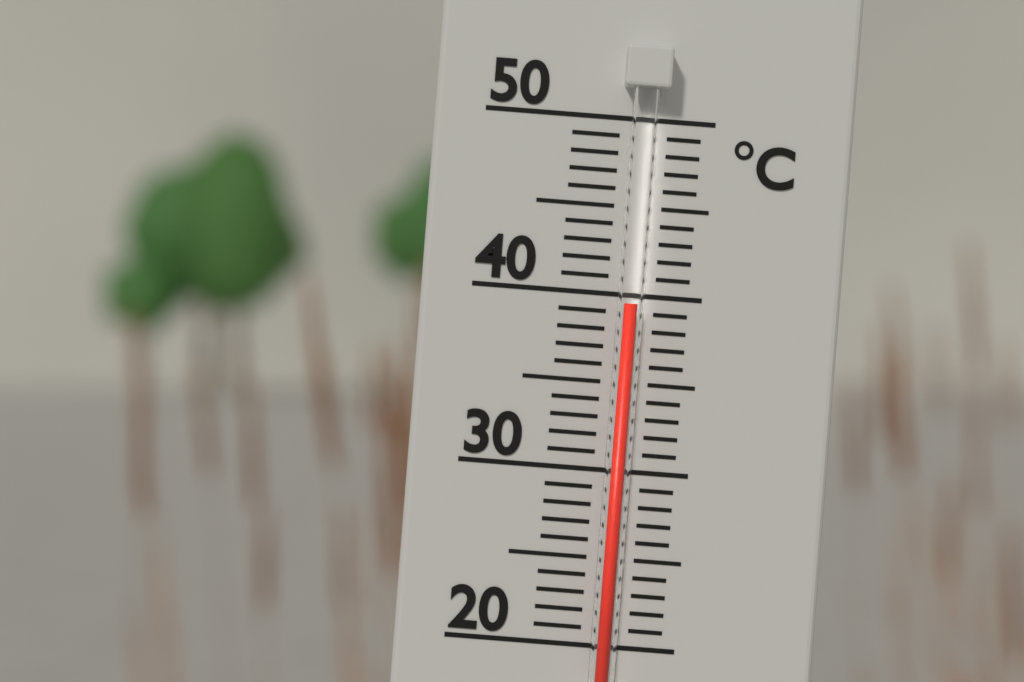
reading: 39.5 °C
